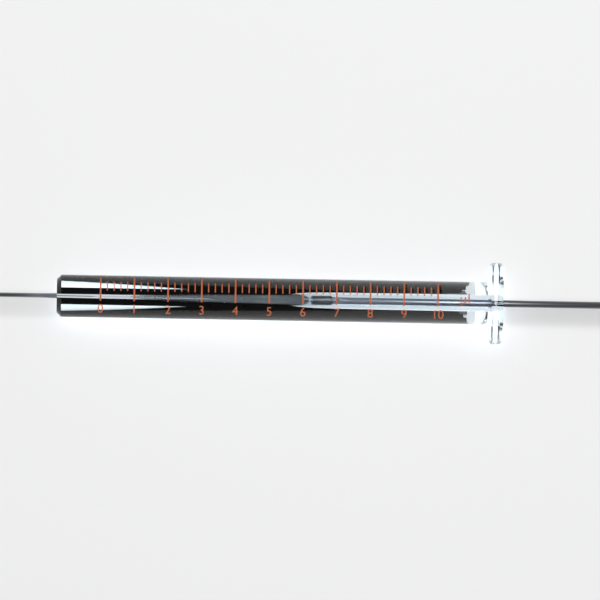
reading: 6.4 µl
